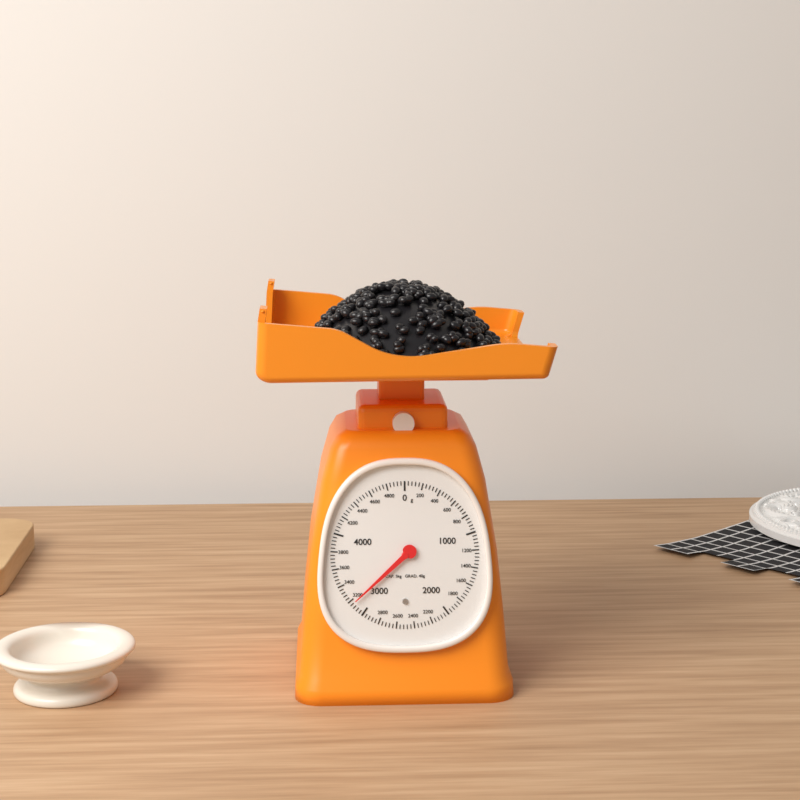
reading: 3160 g
